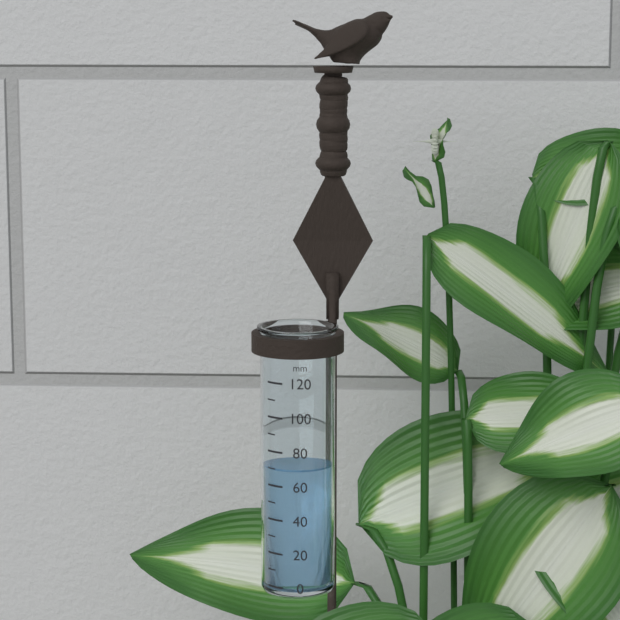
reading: 70 mm
